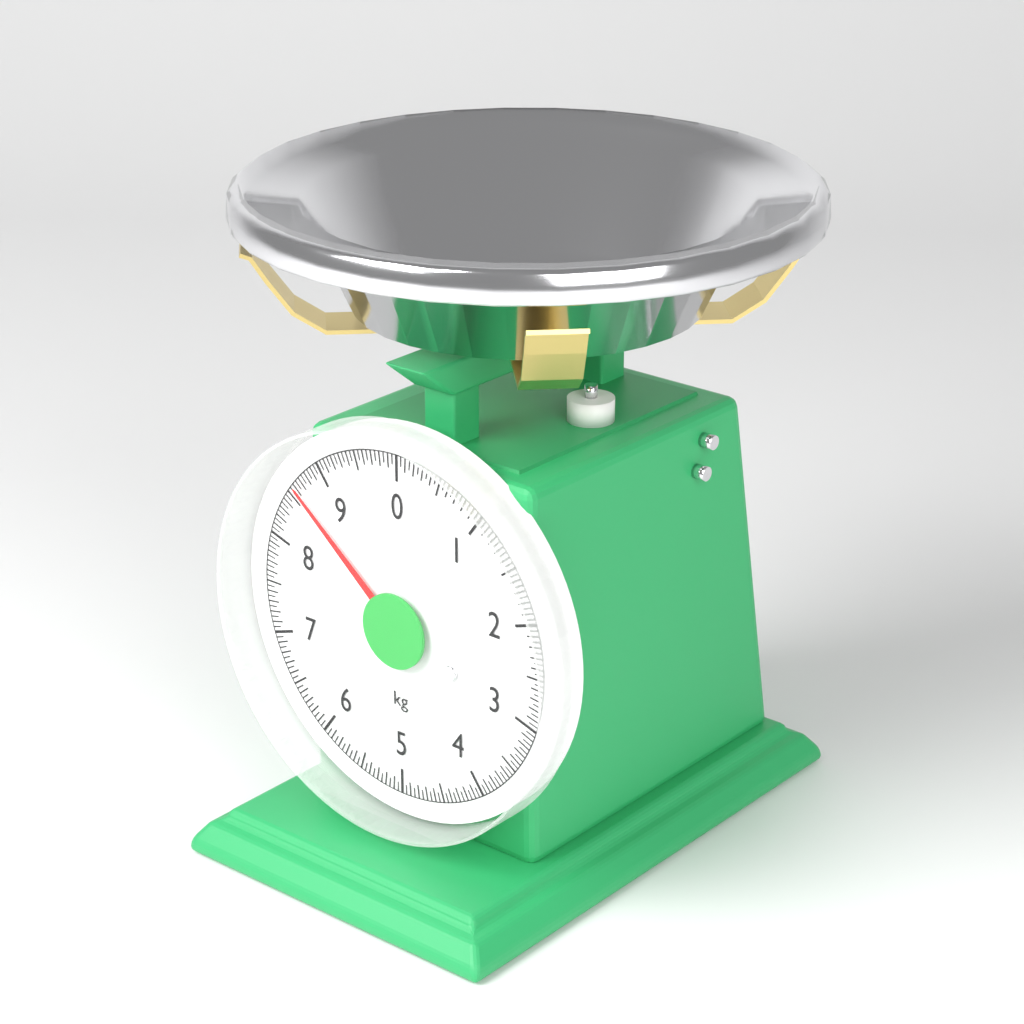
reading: 8.60 kg
